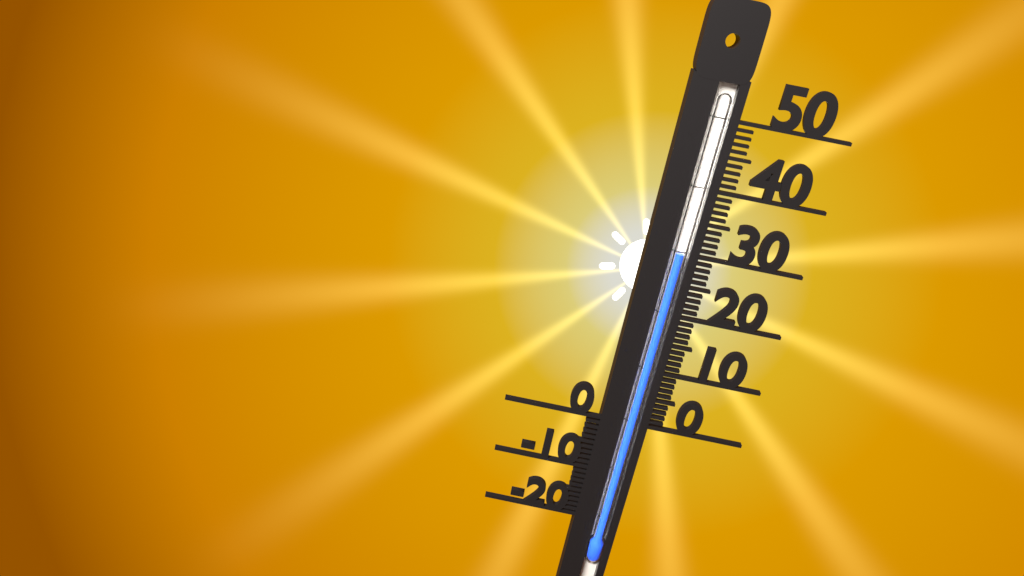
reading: 30 (no unit)
